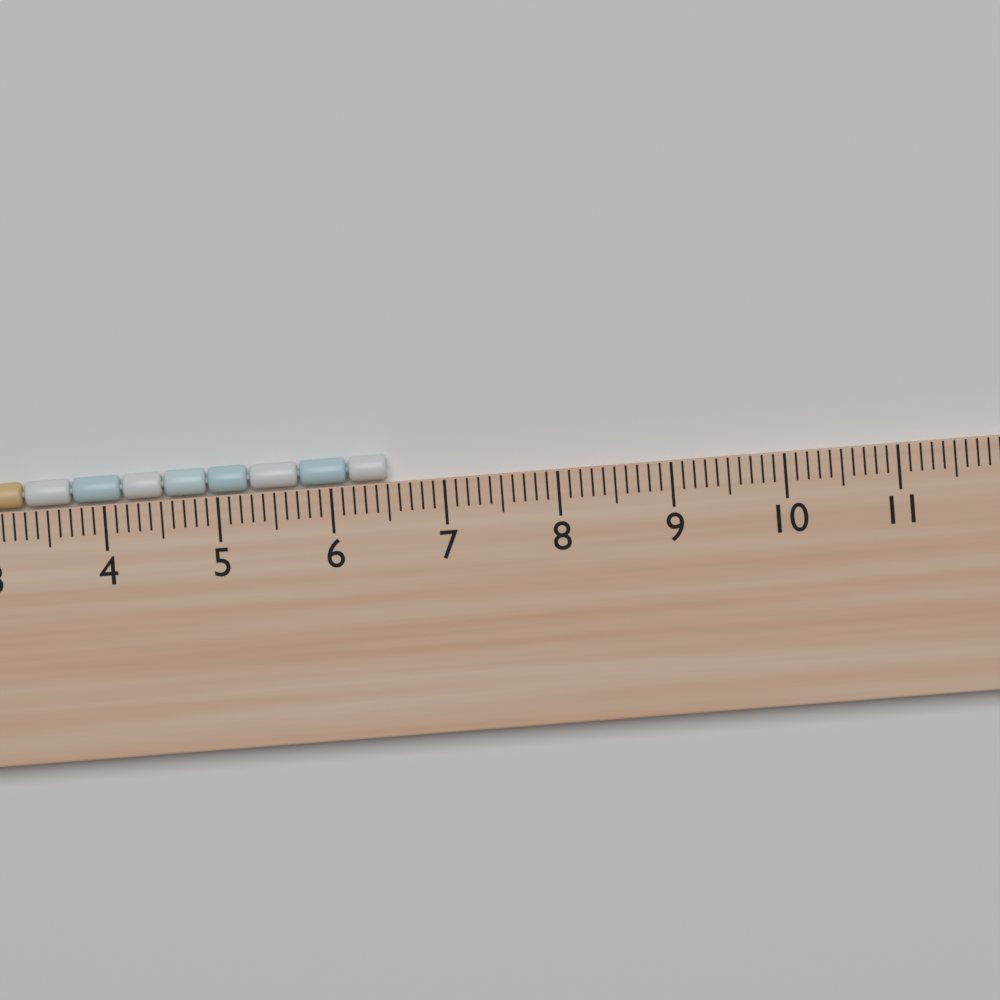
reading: 6.5 cm
